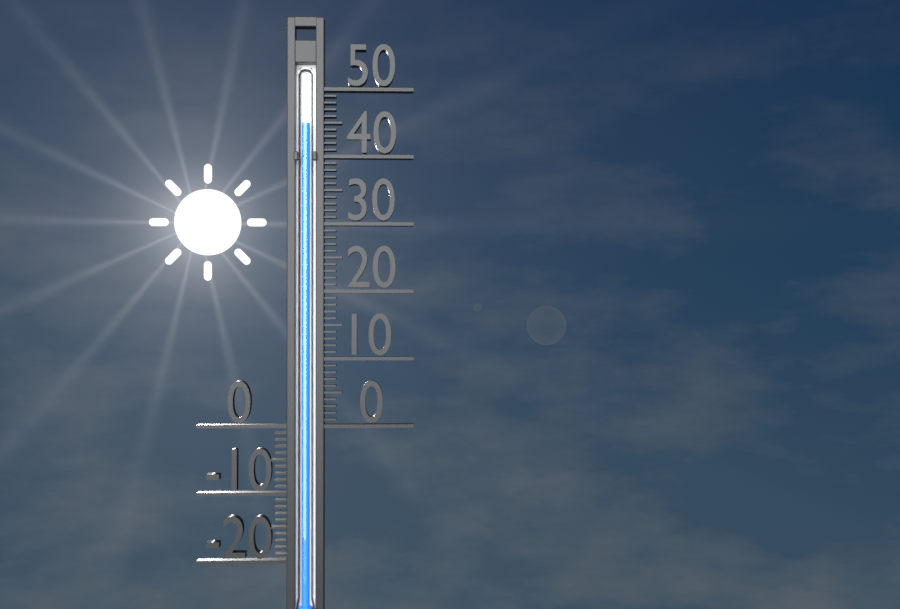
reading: 45 (no unit)
